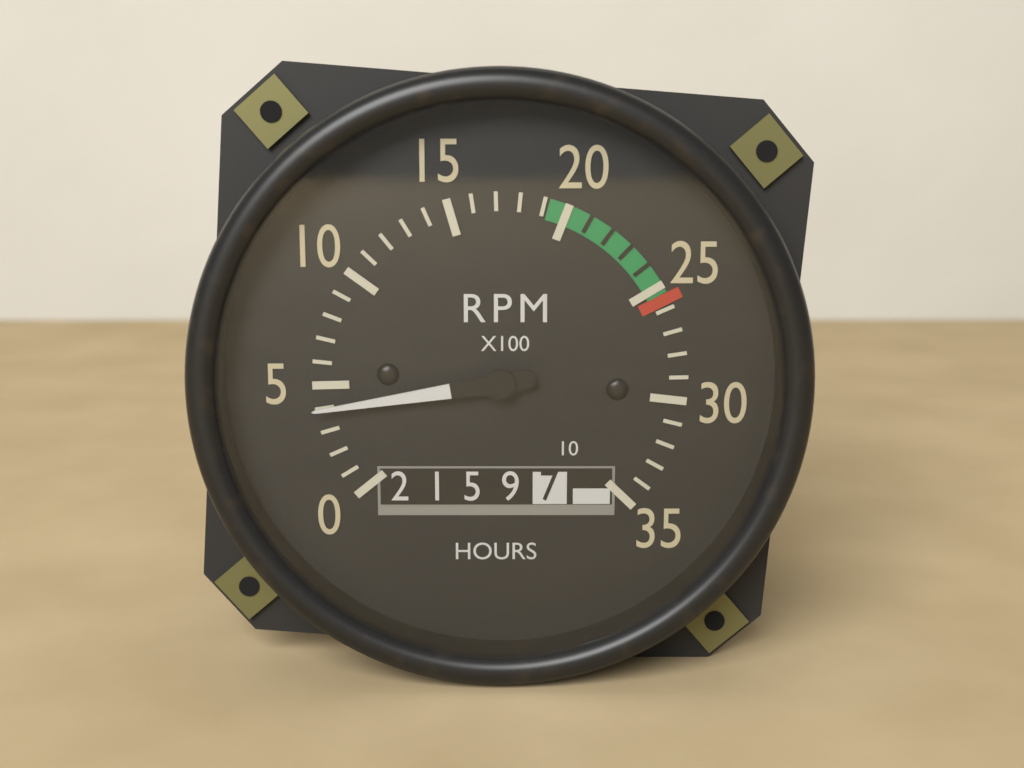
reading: 4 RPM x100
